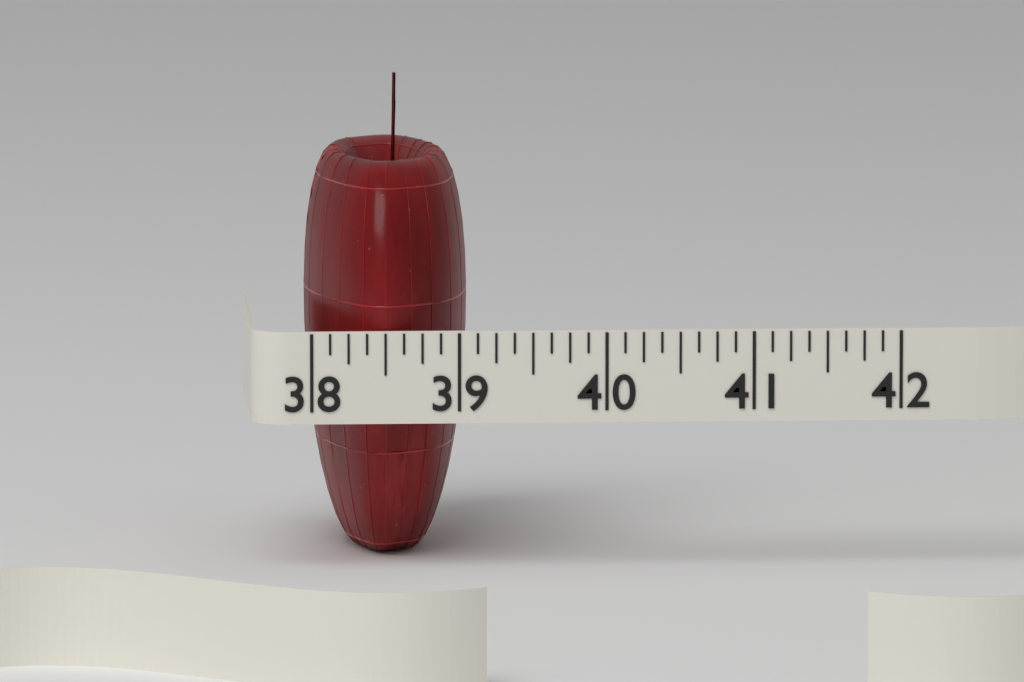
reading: 39.125 (no unit)
